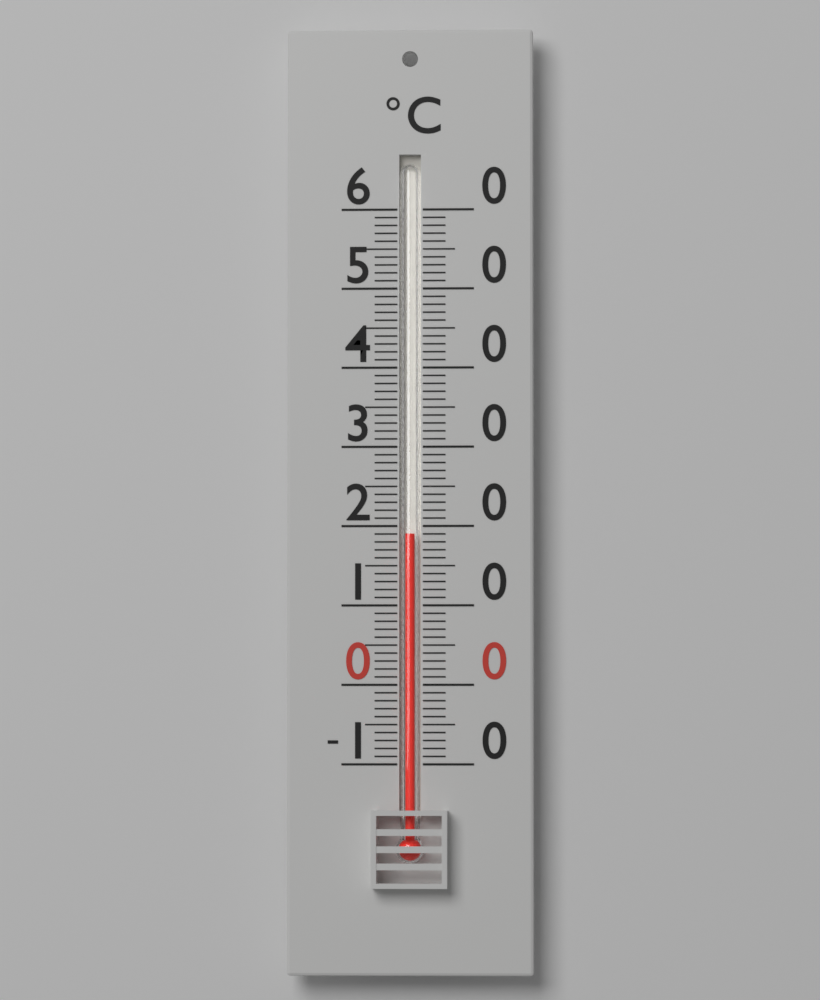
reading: 19 °C
